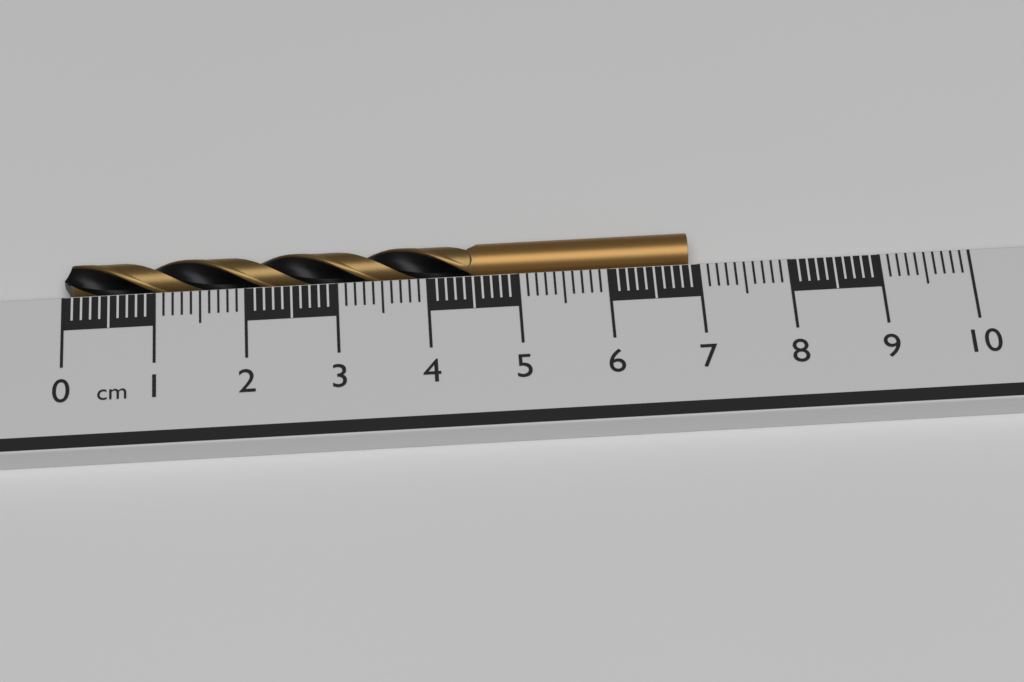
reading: 6.9 cm
